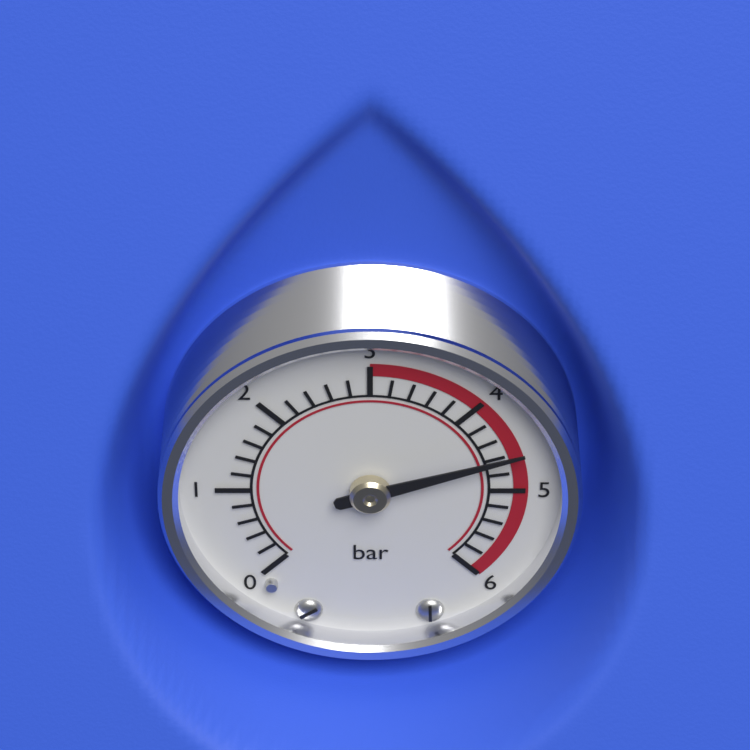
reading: 4.6 bar
